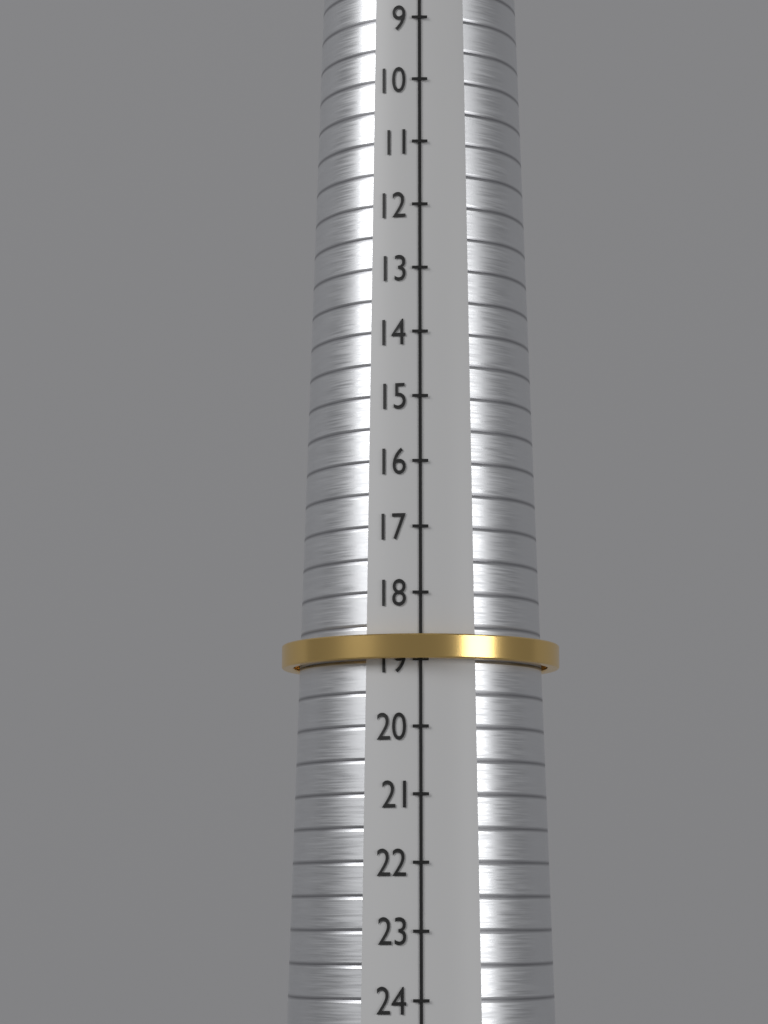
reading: 19 (no unit)
